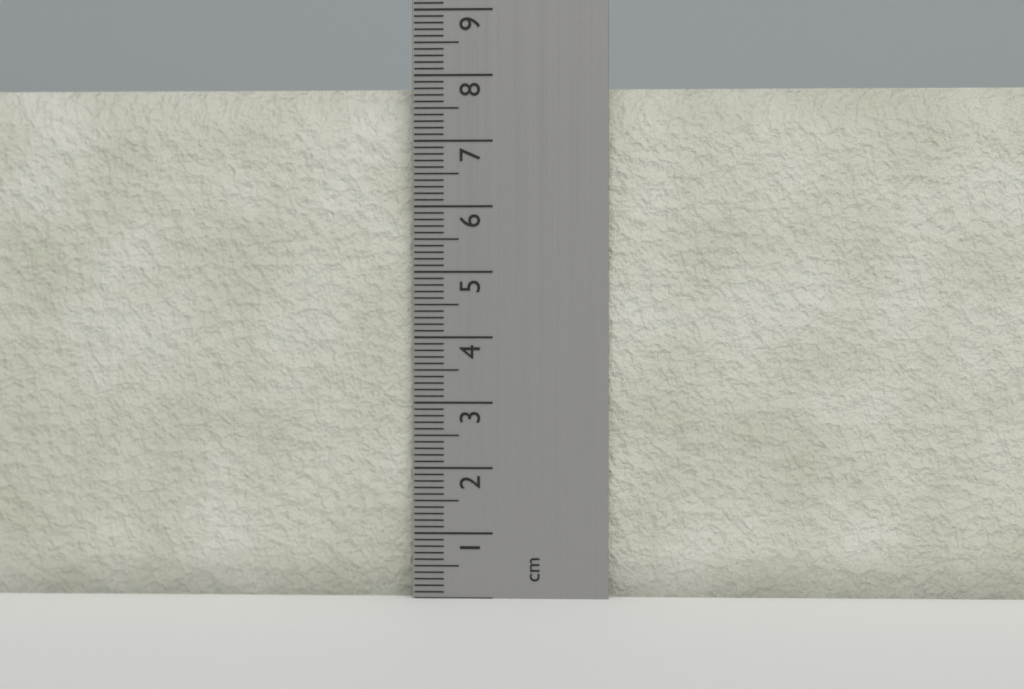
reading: 7.8 cm
